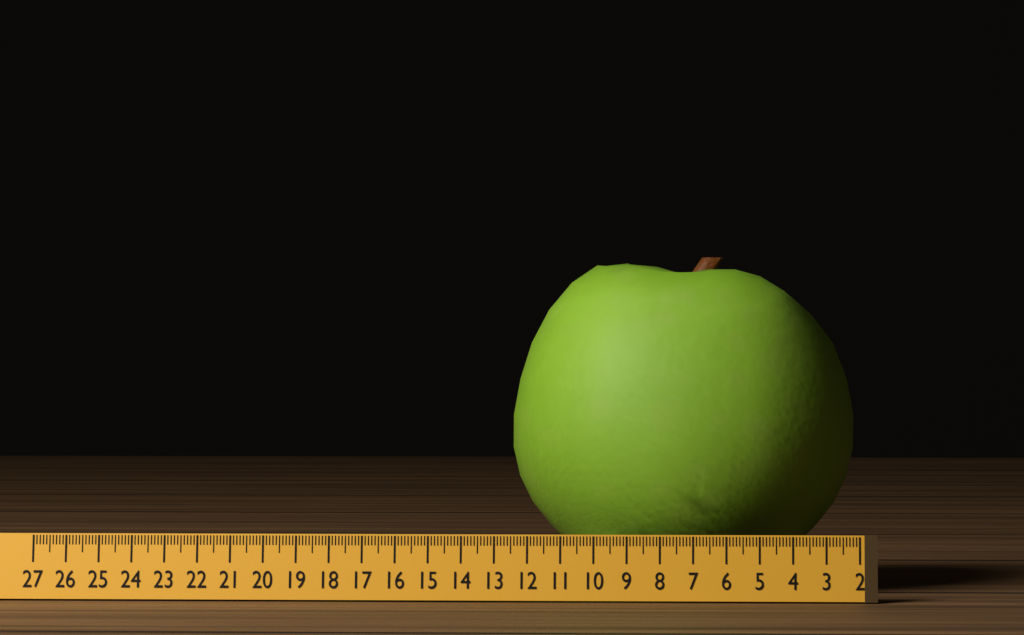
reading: 12.7 (no unit)
